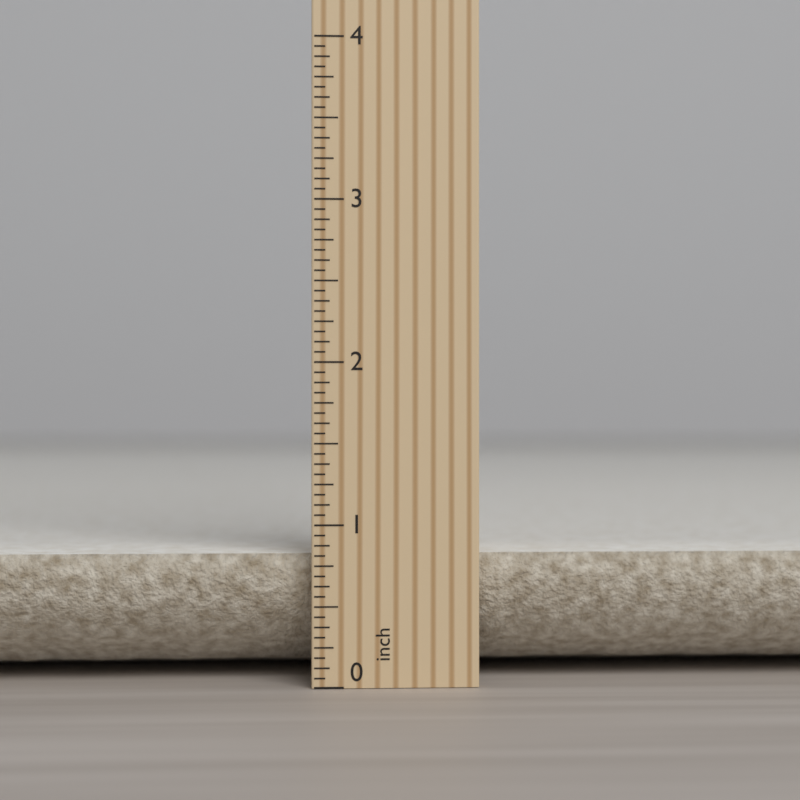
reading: 0.8125 inch
